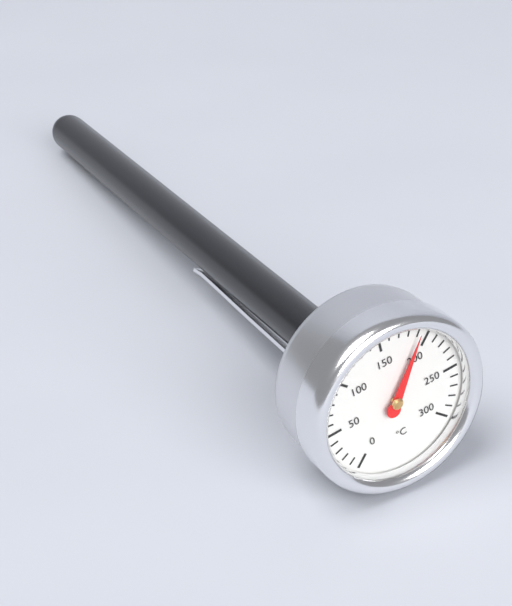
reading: 190 °C
